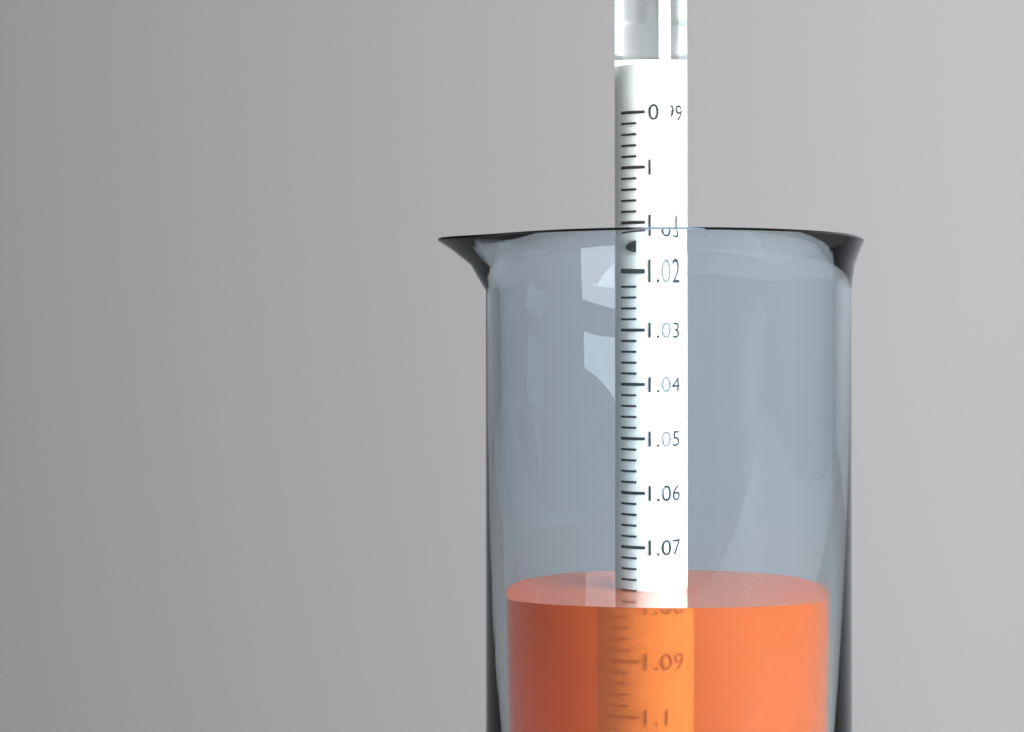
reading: 1.078 (no unit)
